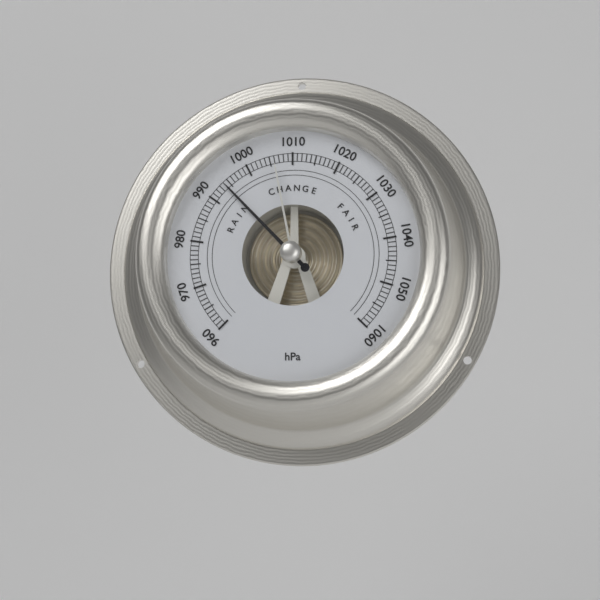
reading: 994 hPa
